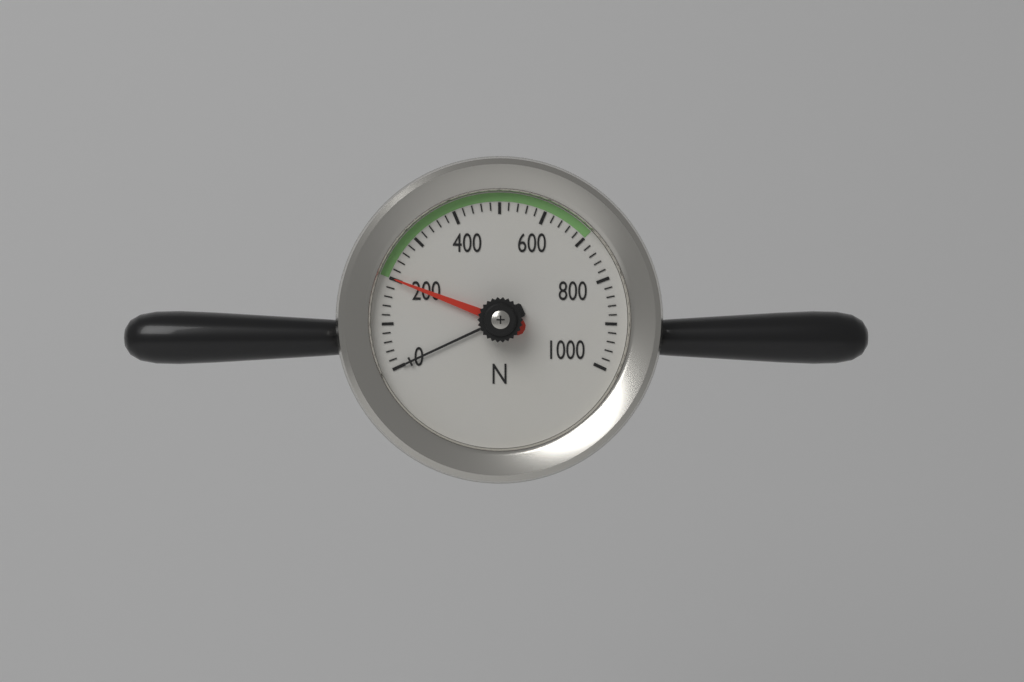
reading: 200 N
